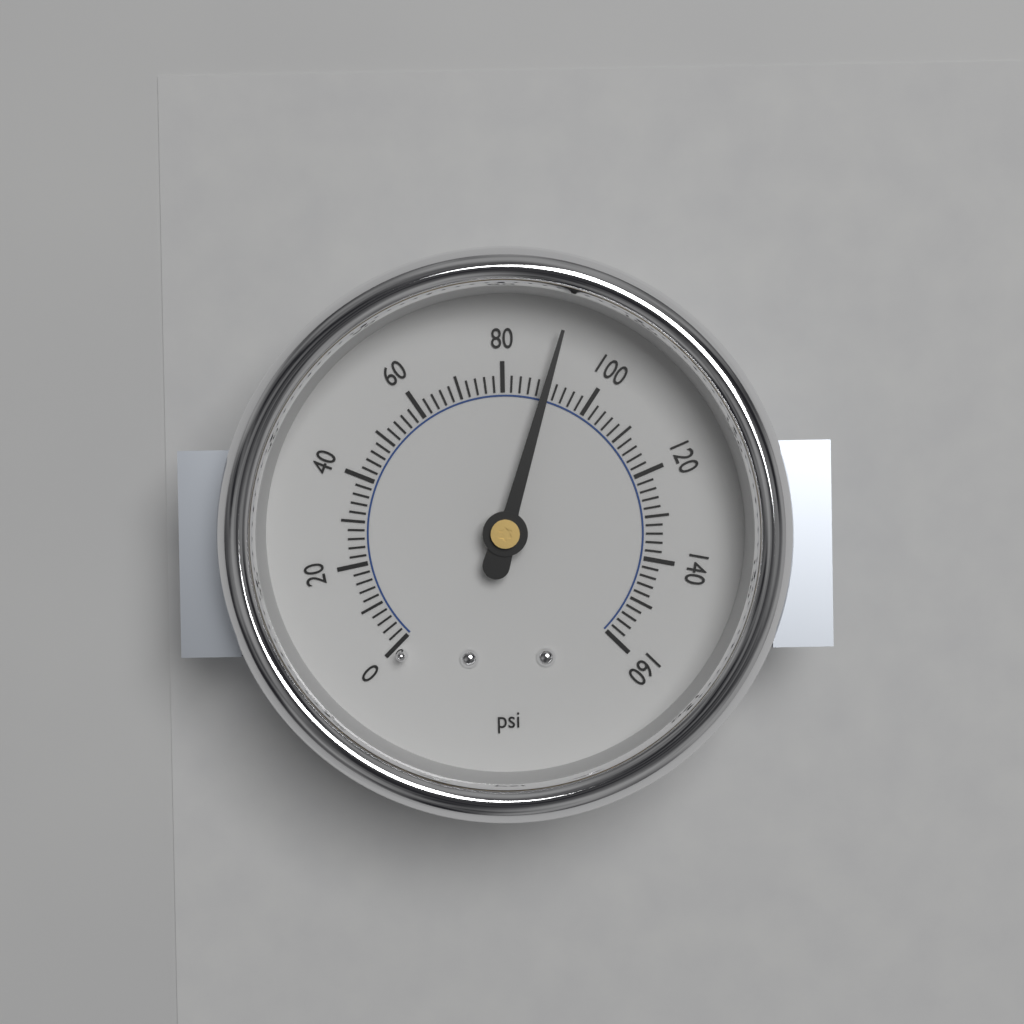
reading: 90 psi
